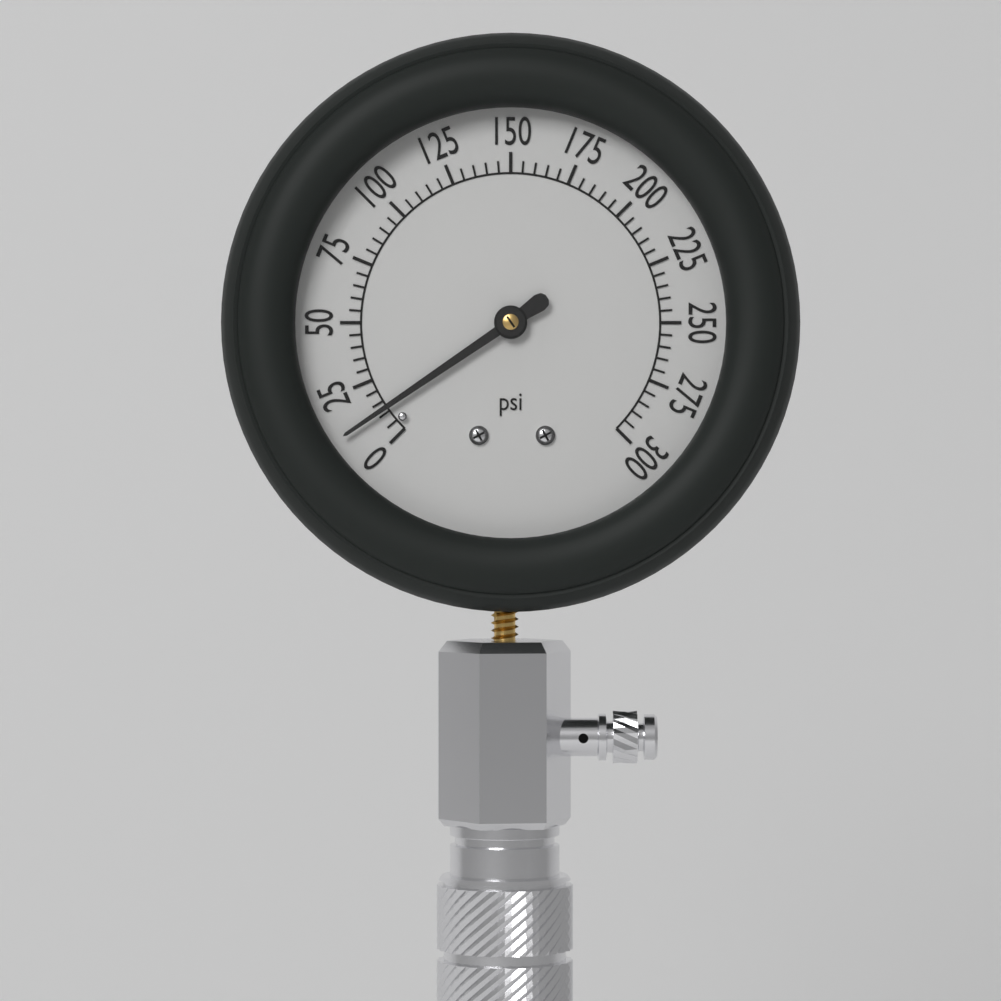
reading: 12 psi
